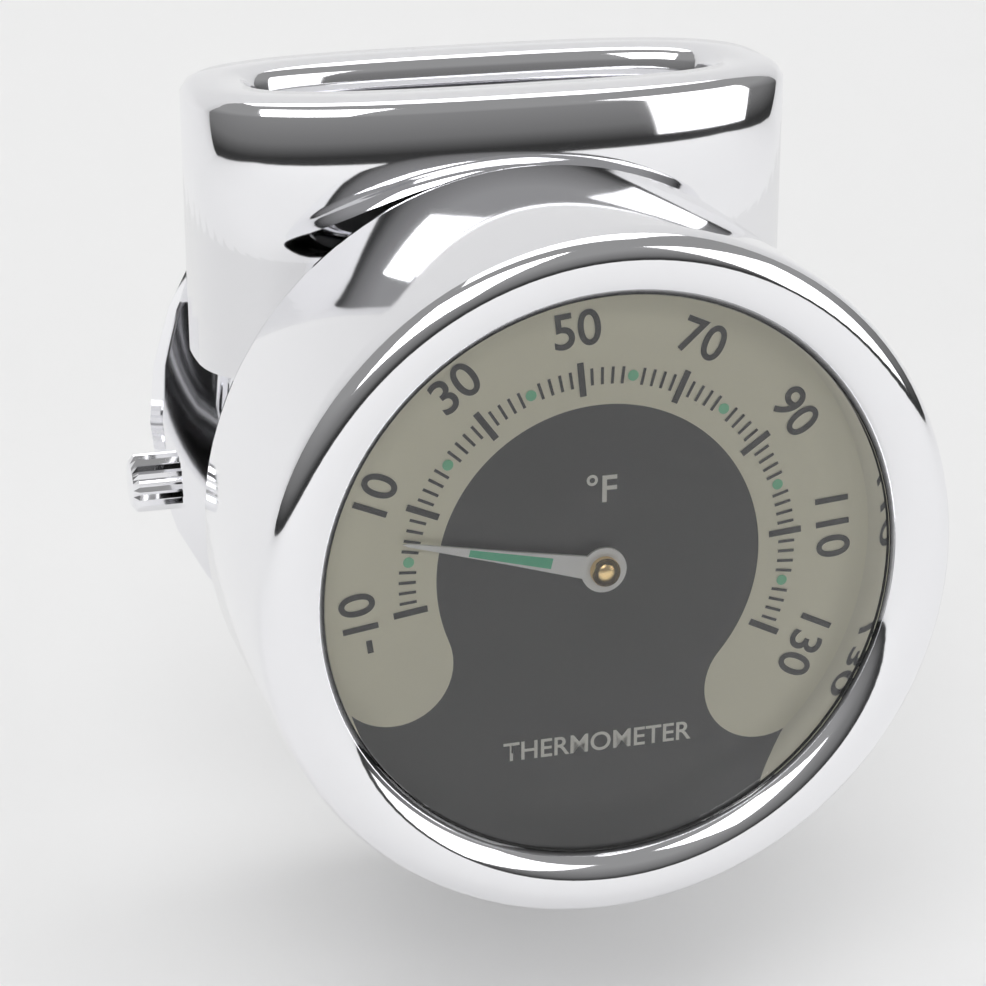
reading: 4 °F
